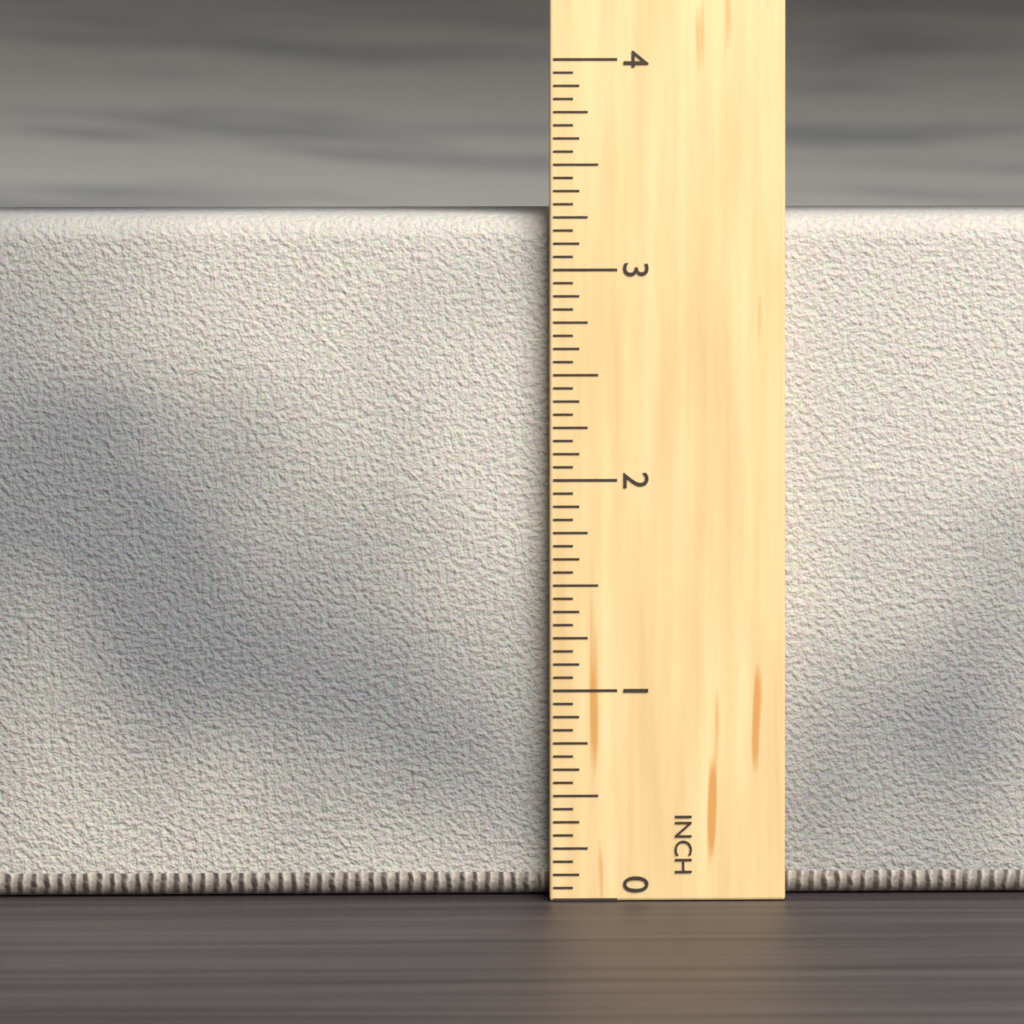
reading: 3.2500 in
